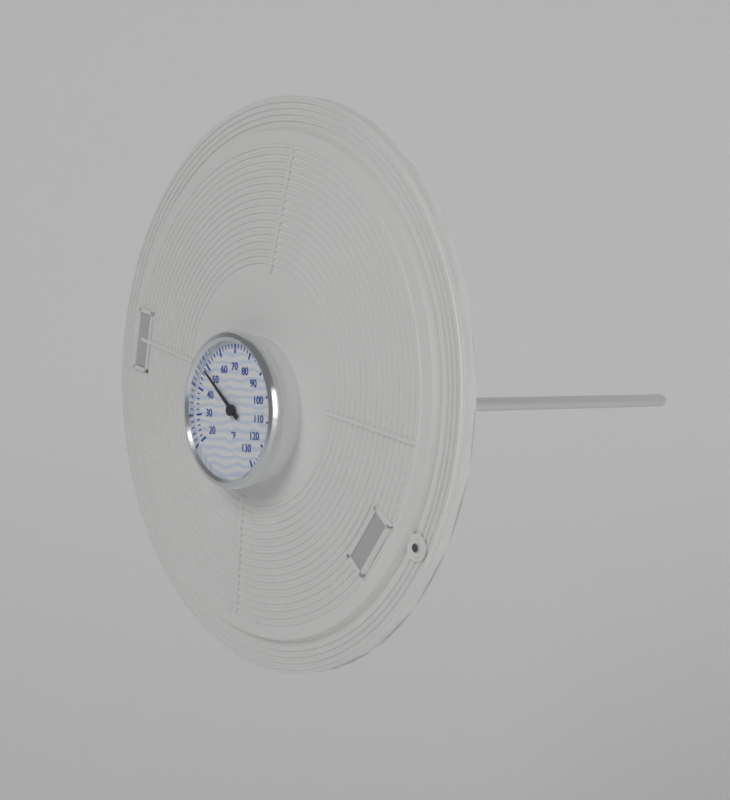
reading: 48 °F
